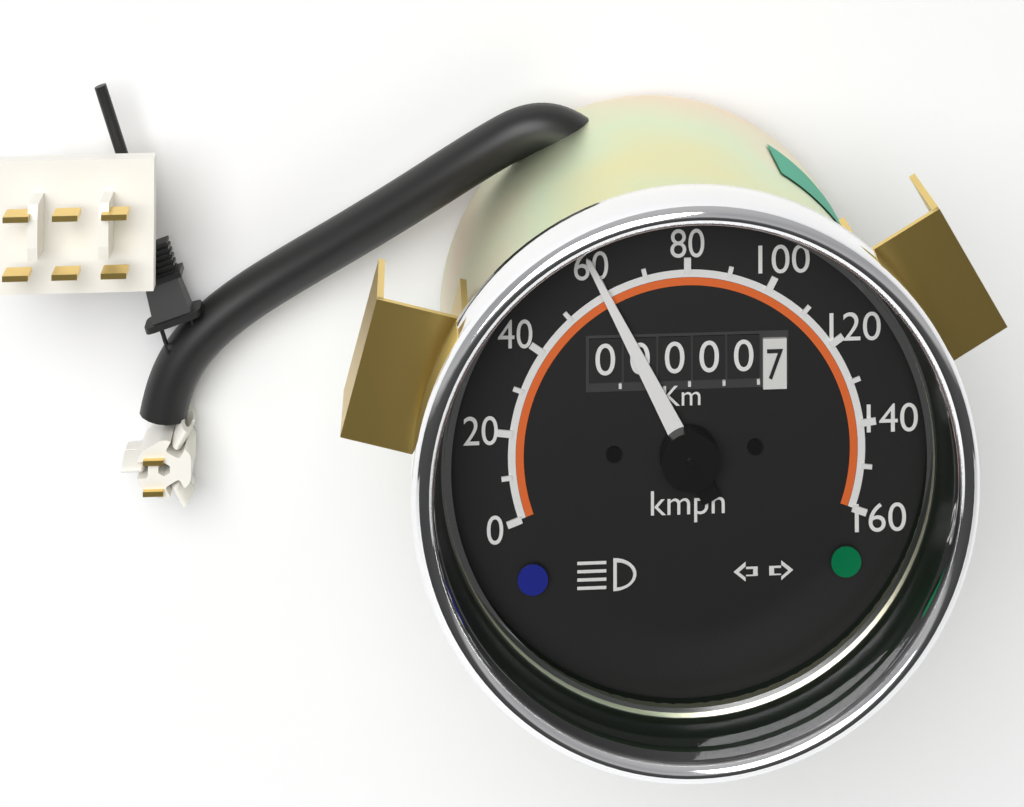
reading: 60 kmph
